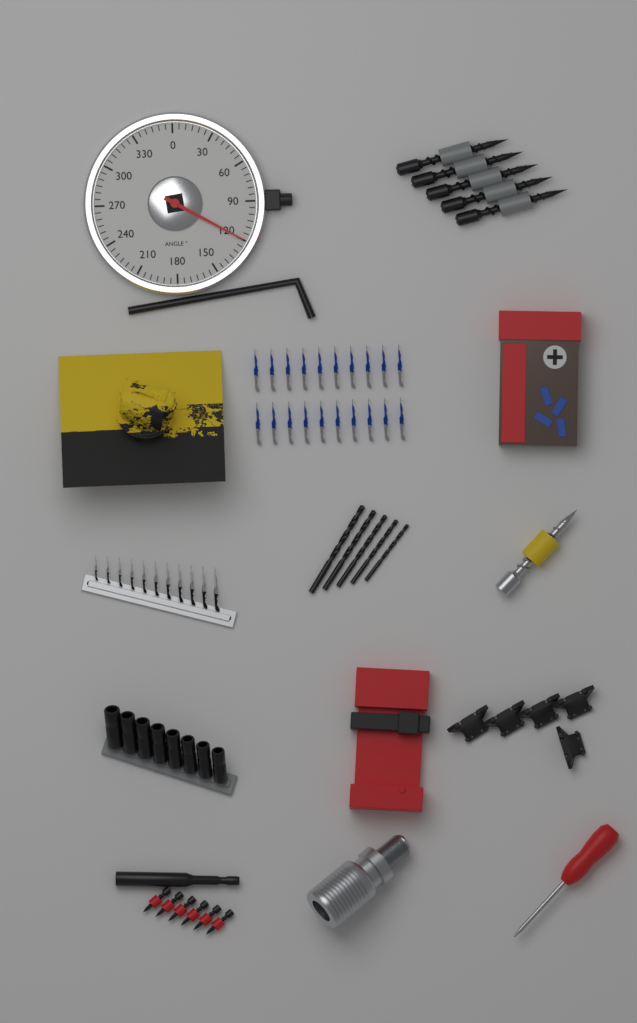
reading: 120 °
